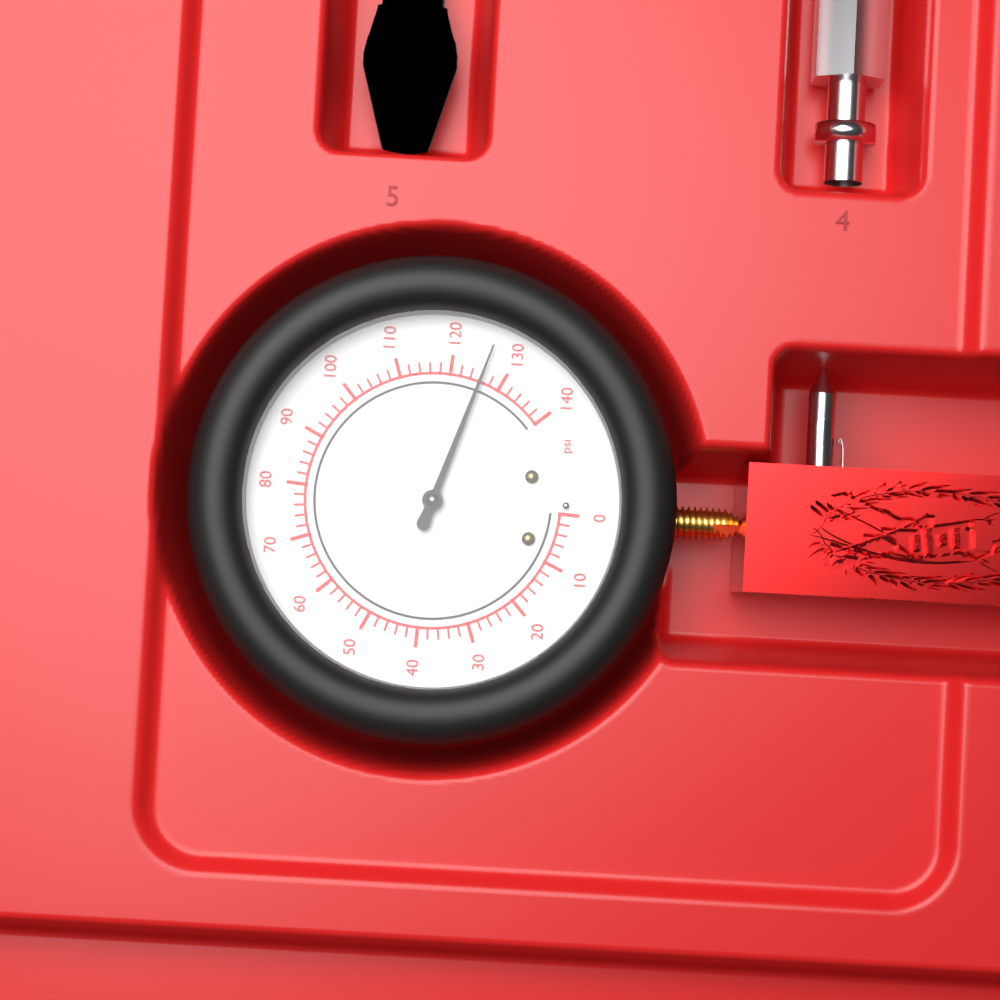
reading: 126 psi
